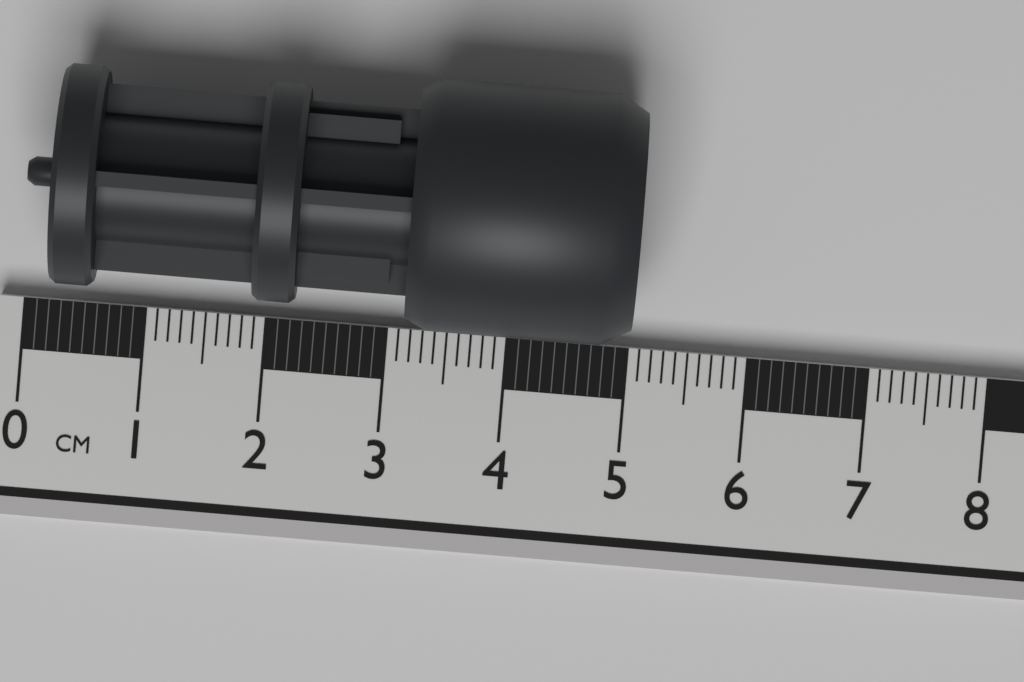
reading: 5.0 cm
